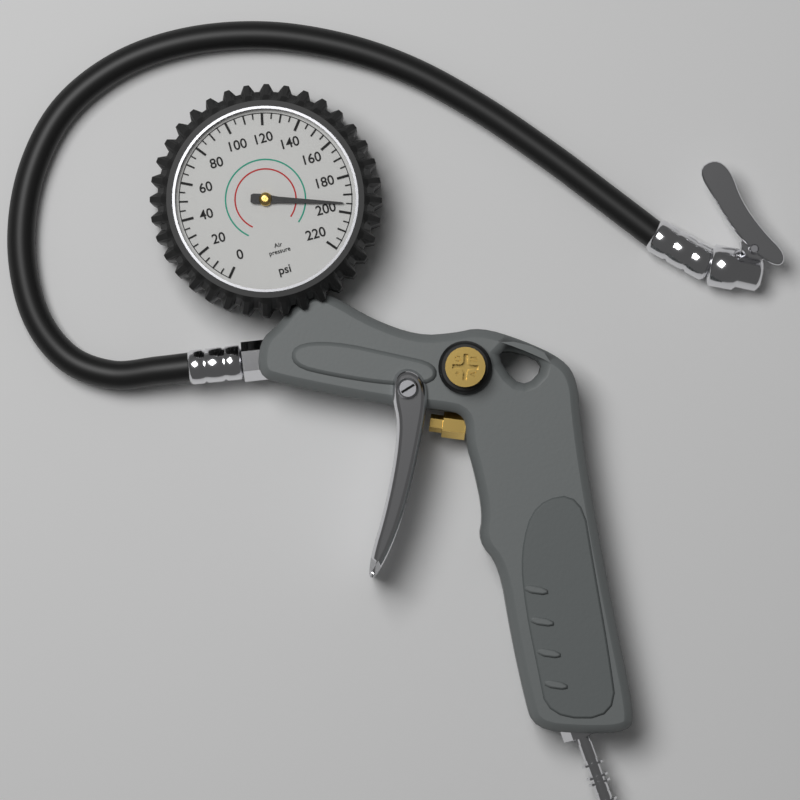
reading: 195 psi
